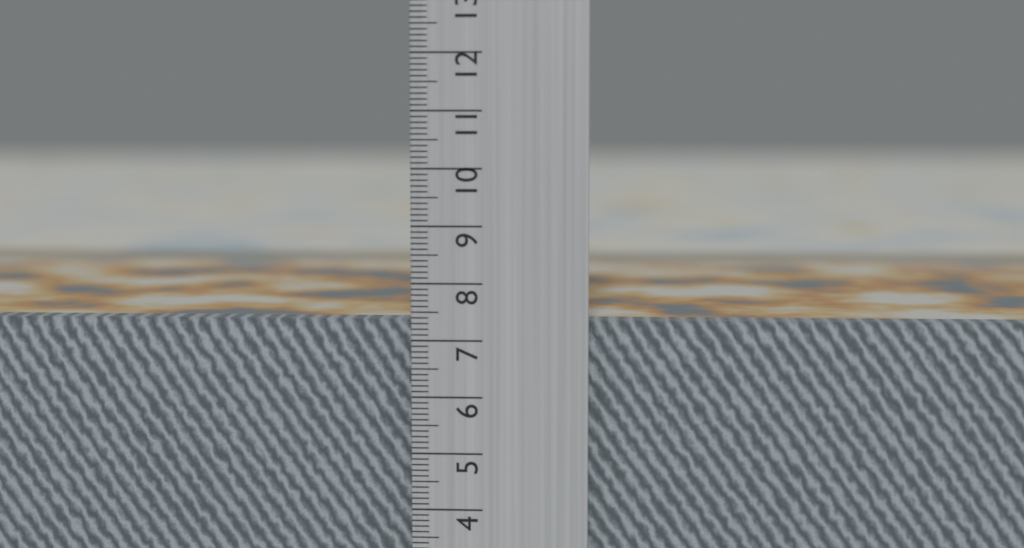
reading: 7.3 cm
